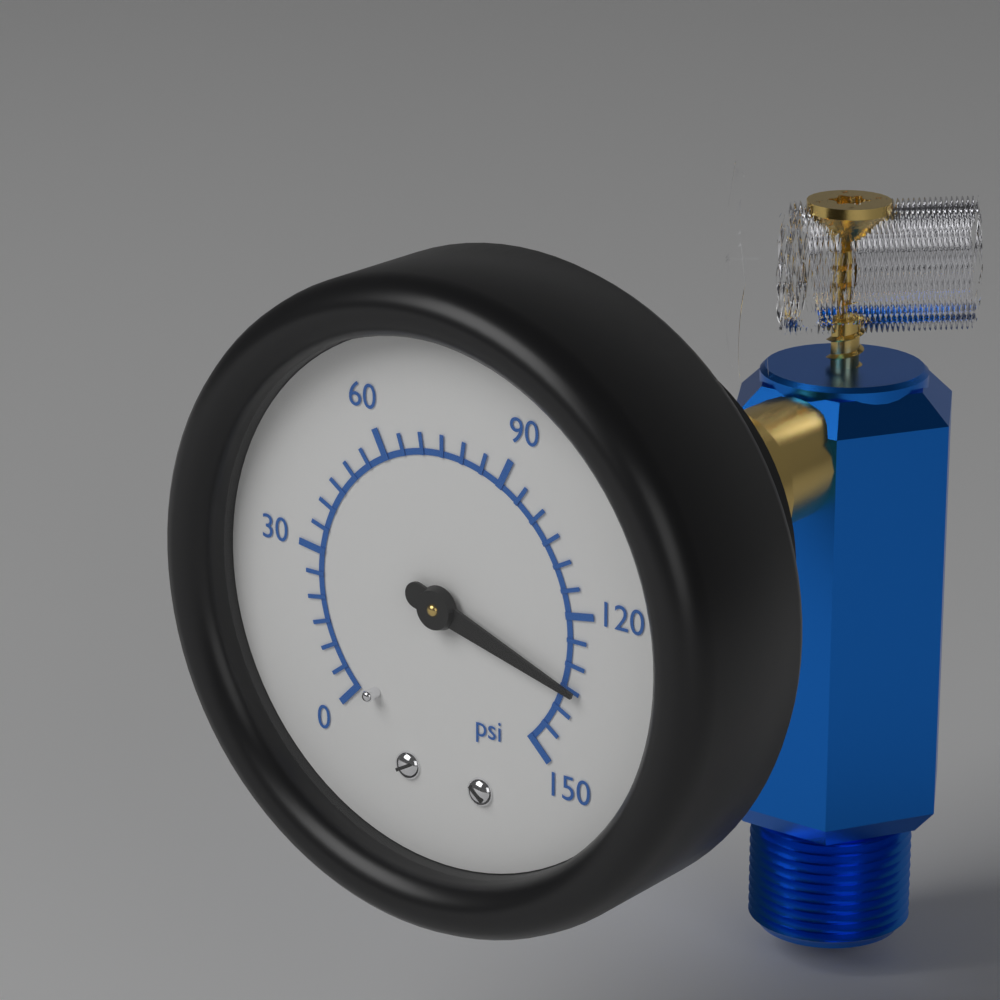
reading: 135 psi
